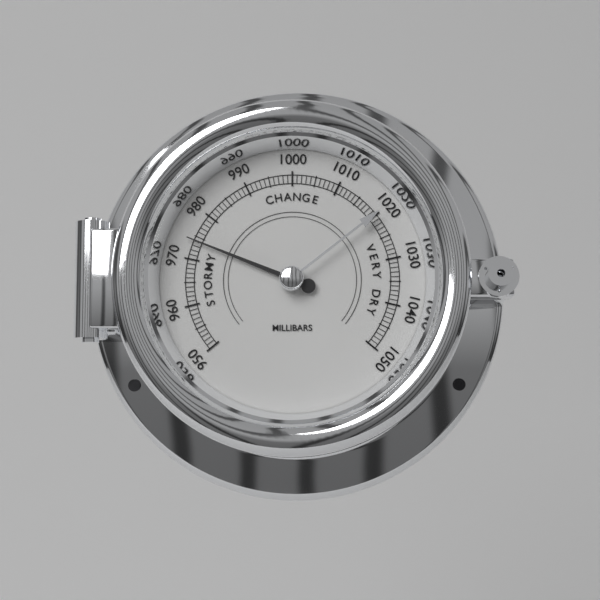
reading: 974 mbar
